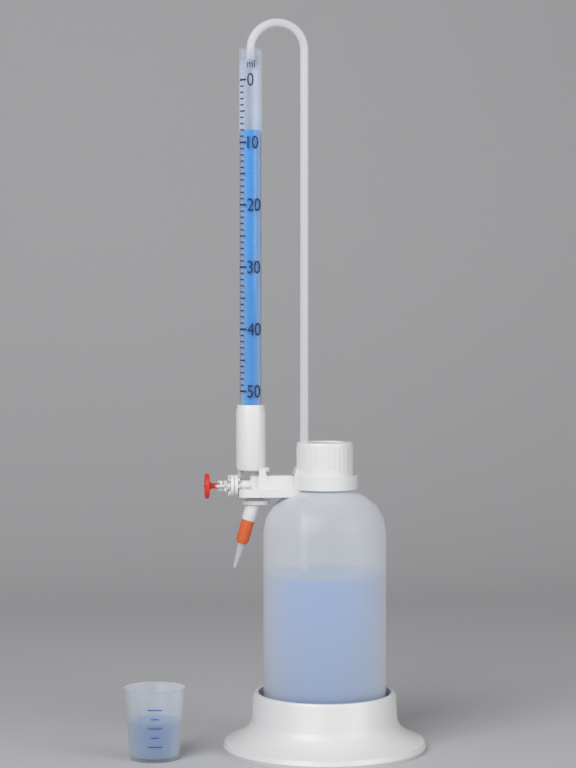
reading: 8 ml
